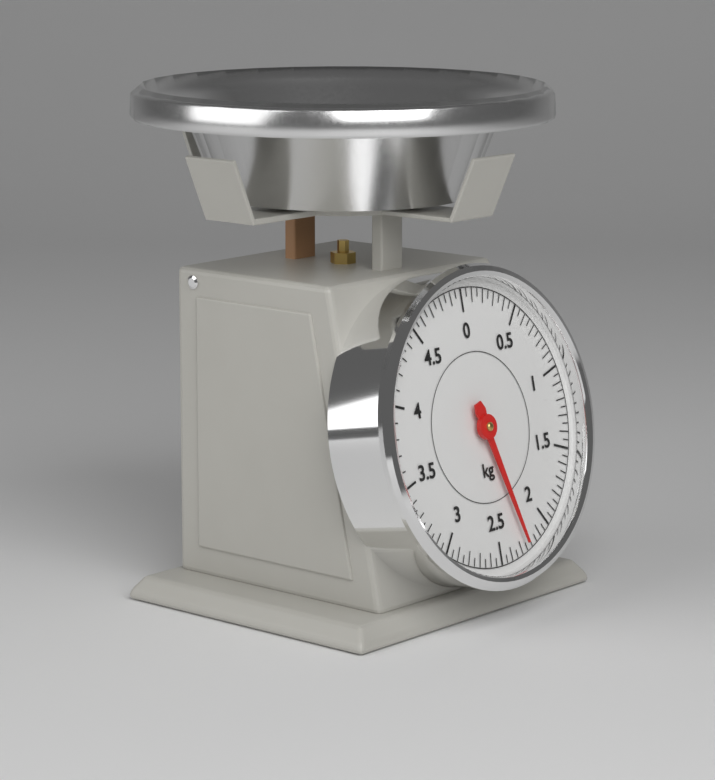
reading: 2.25 kg
